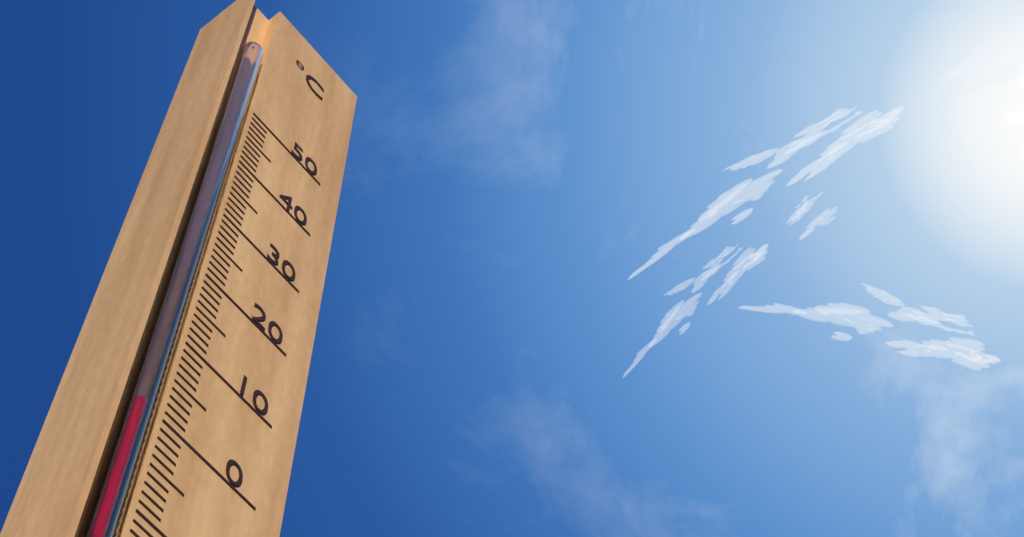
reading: 0 °C
